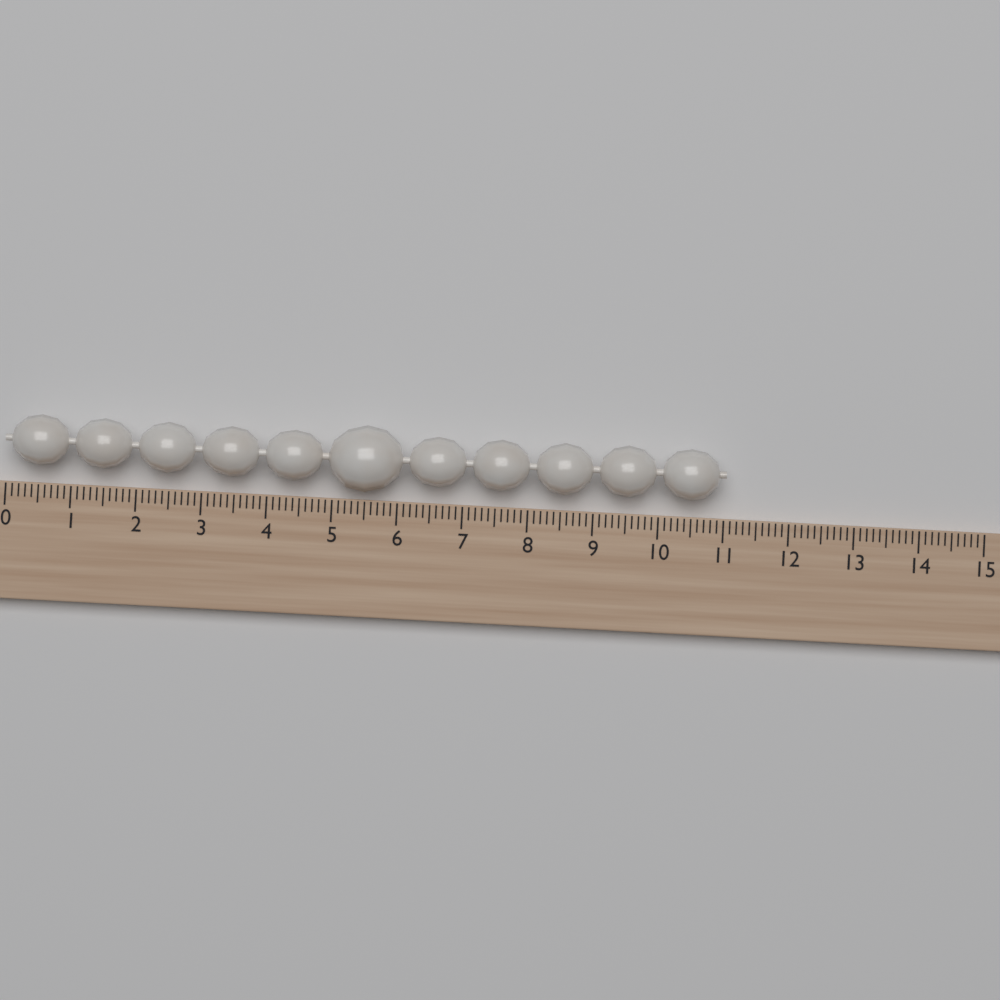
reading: 11.0 (no unit)
